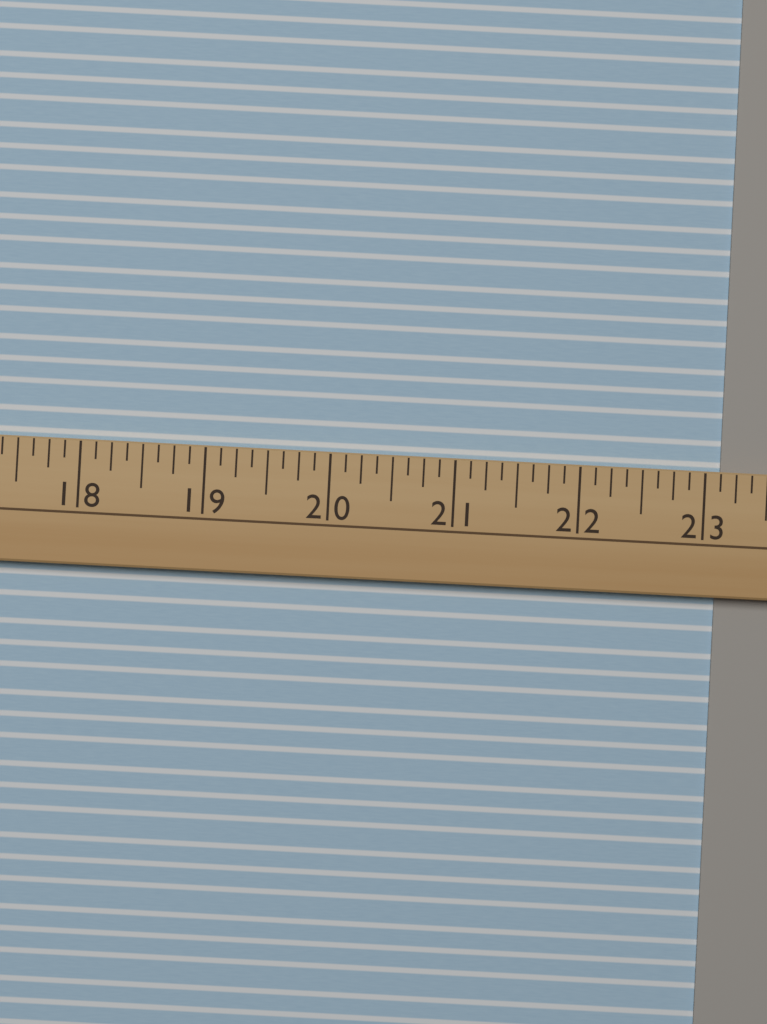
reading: 23.125 (no unit)
